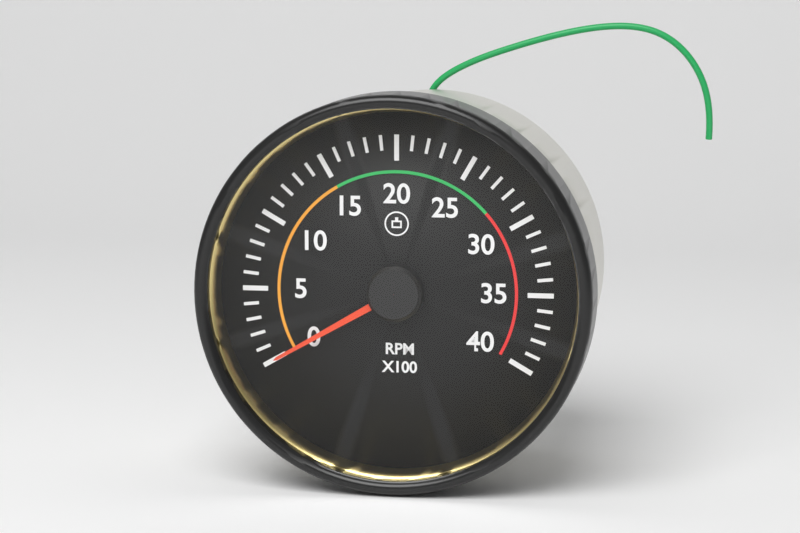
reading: 0 RPM
